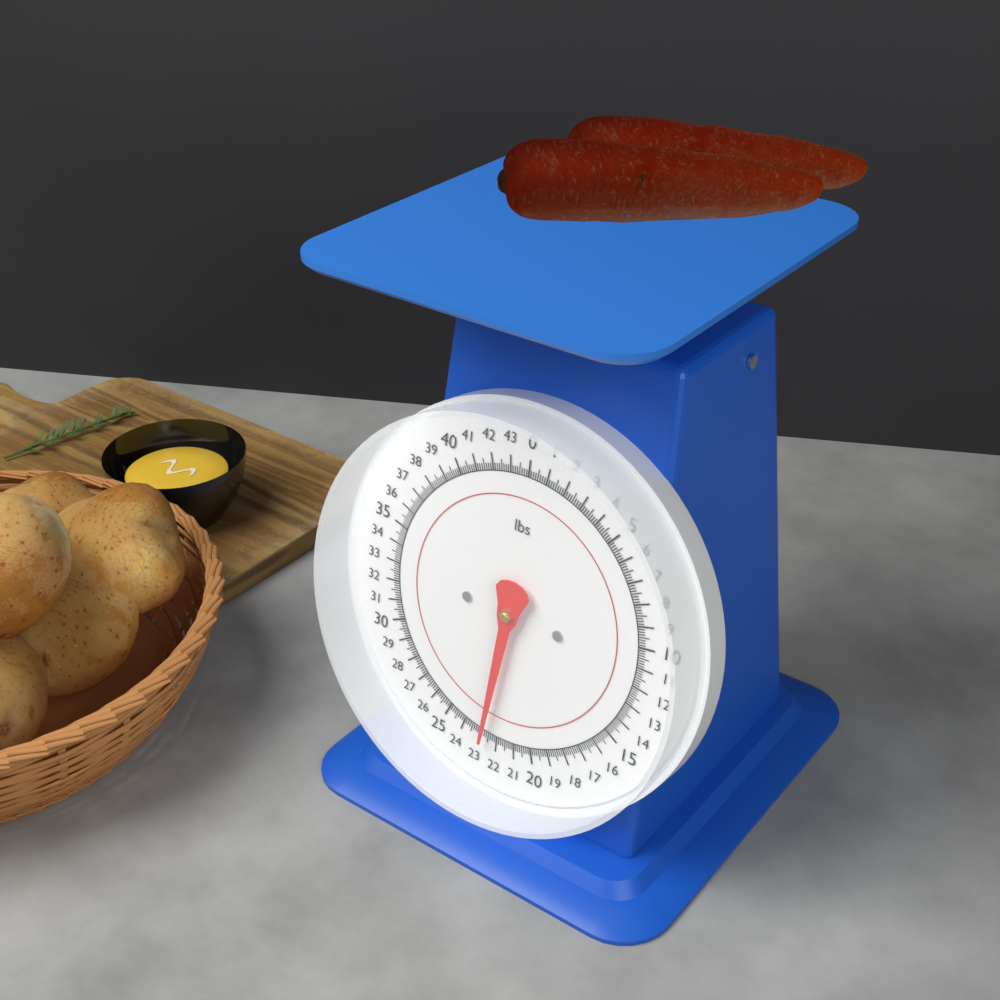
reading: 22.750 lbs
